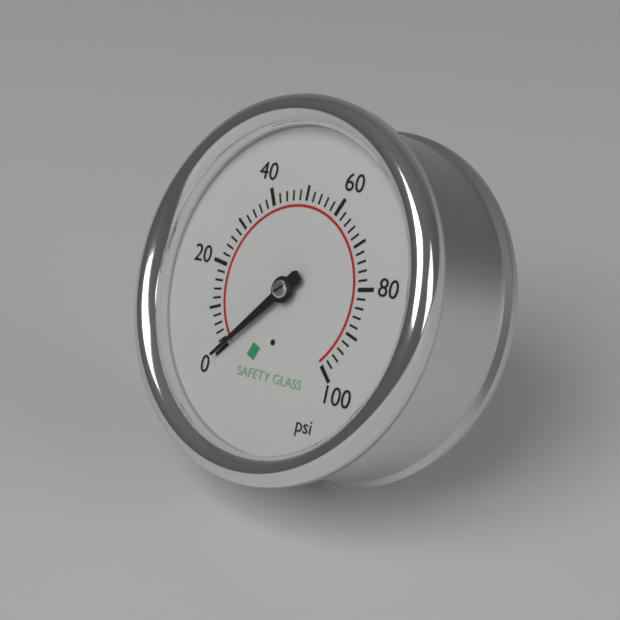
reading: 0 psi
